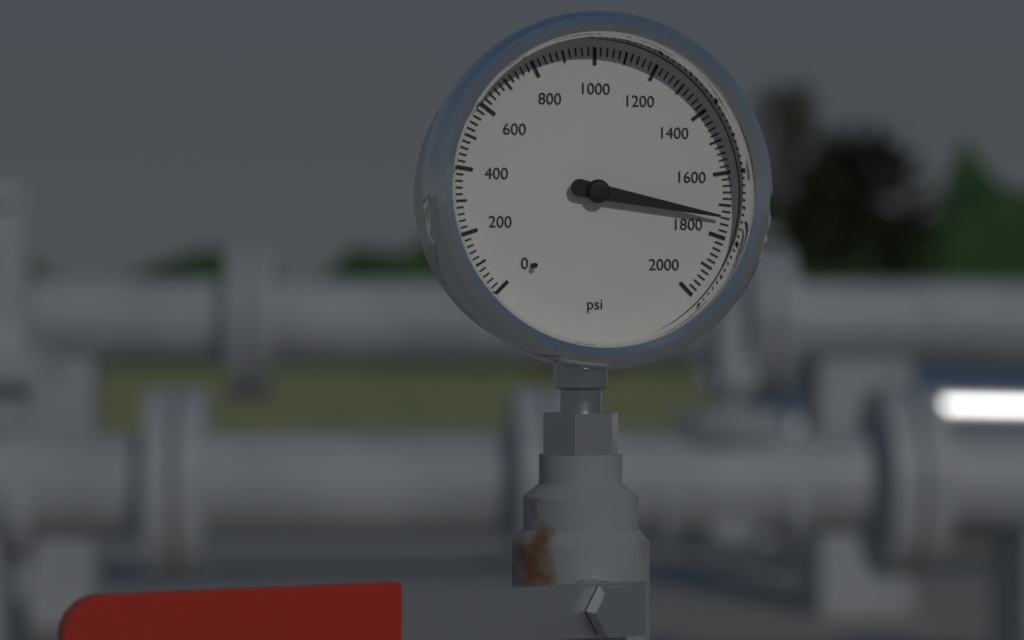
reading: 1740 psi
